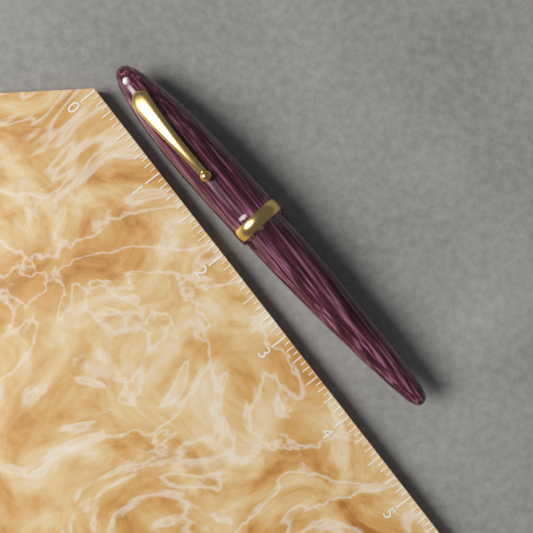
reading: 4.3125 (no unit)
